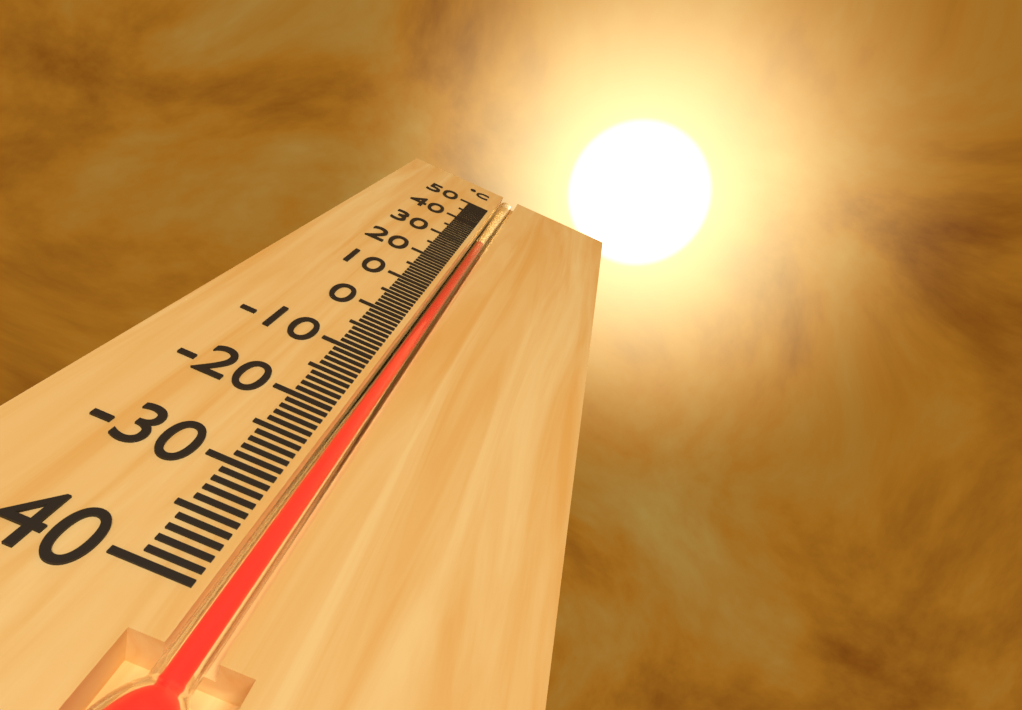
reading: 32 °C
